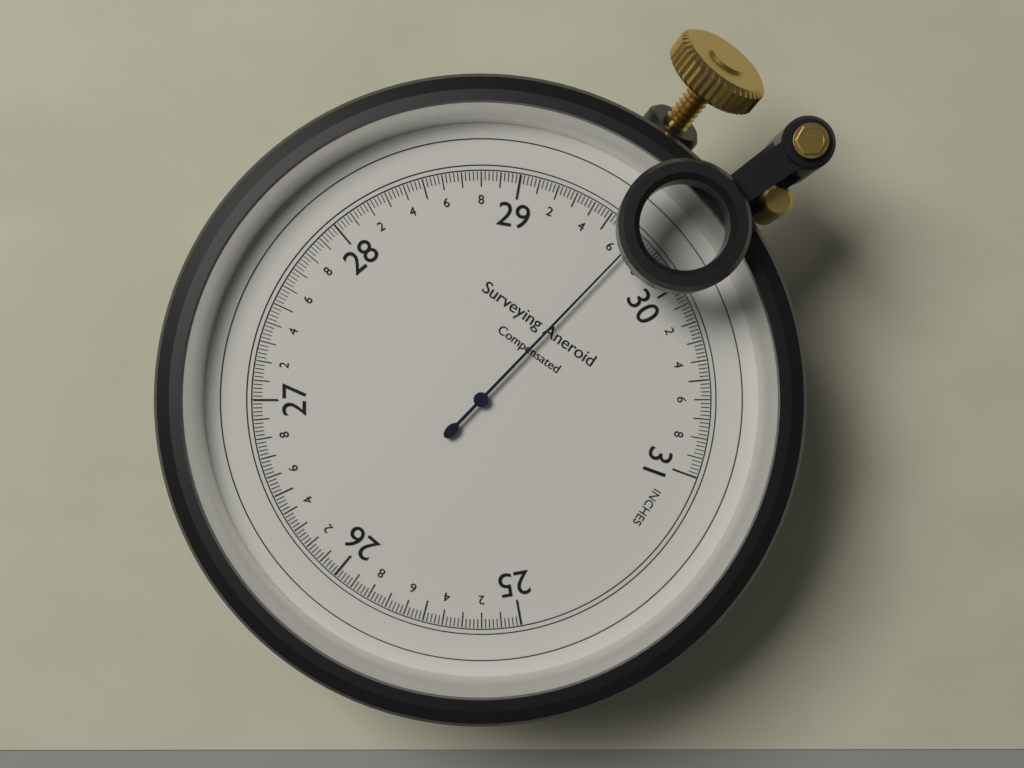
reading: 29.68 inches
